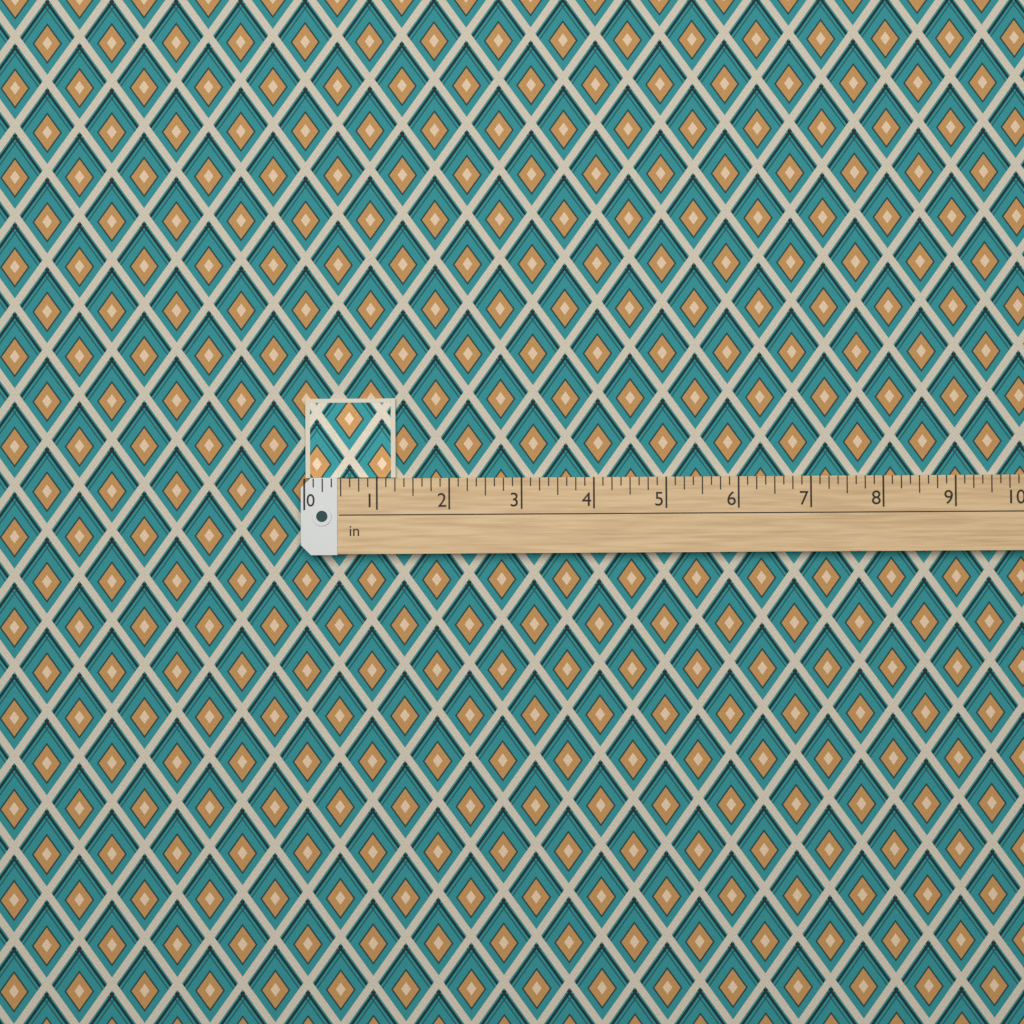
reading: 1.250 in
